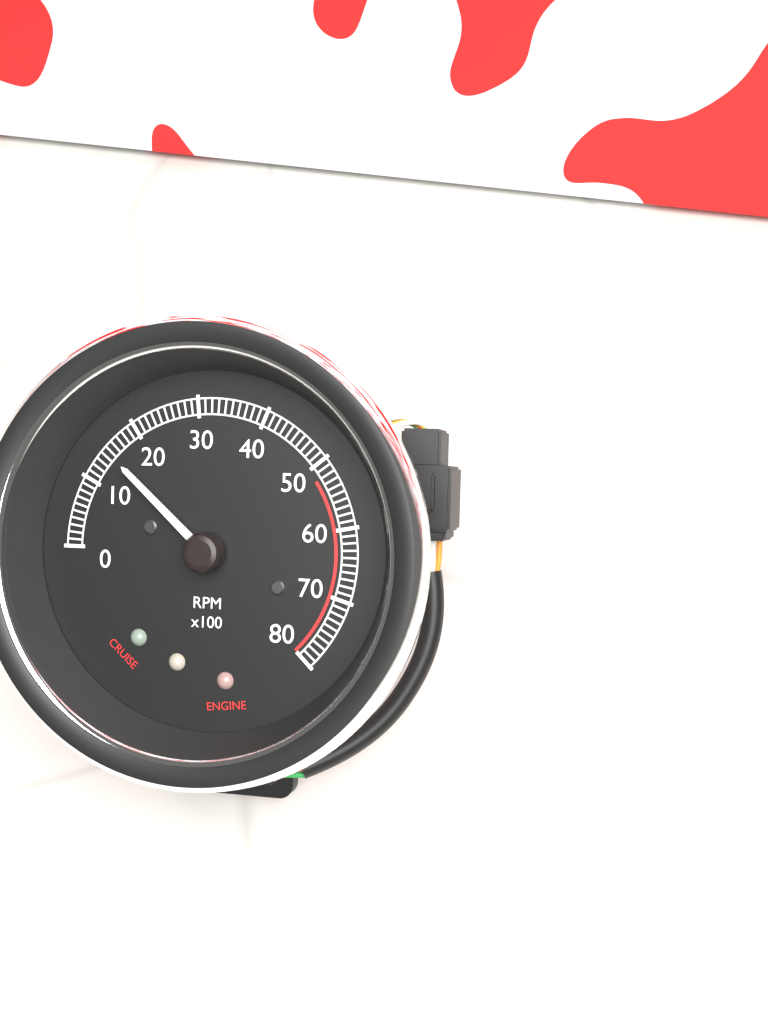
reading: 1500 RPM
